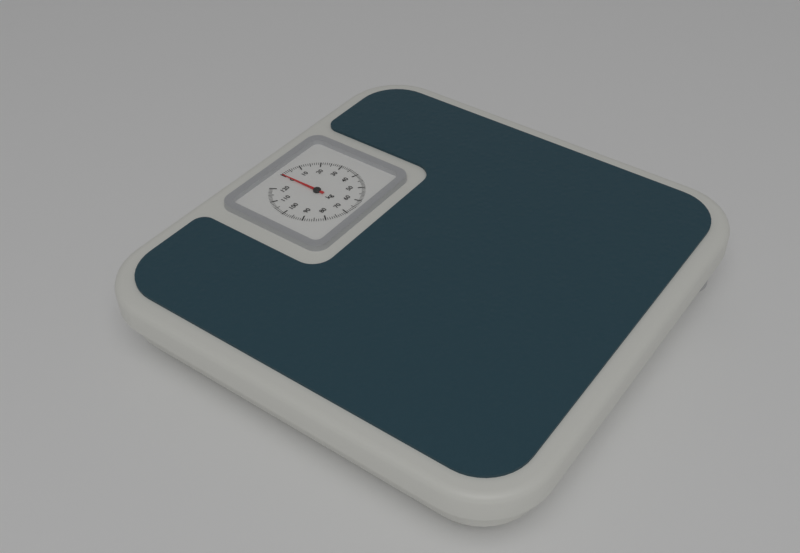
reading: 0 kg
